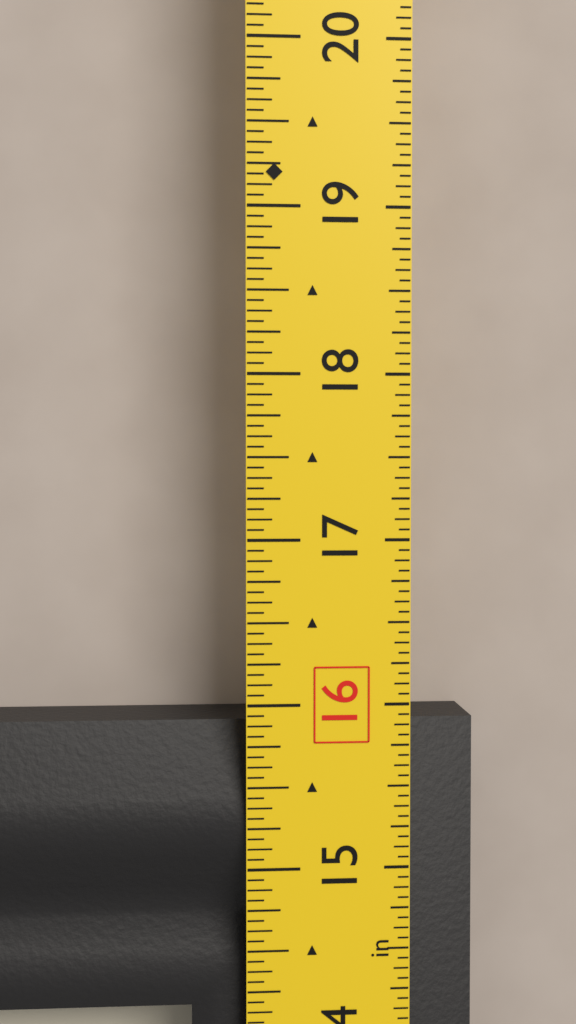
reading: 15.8750 in
